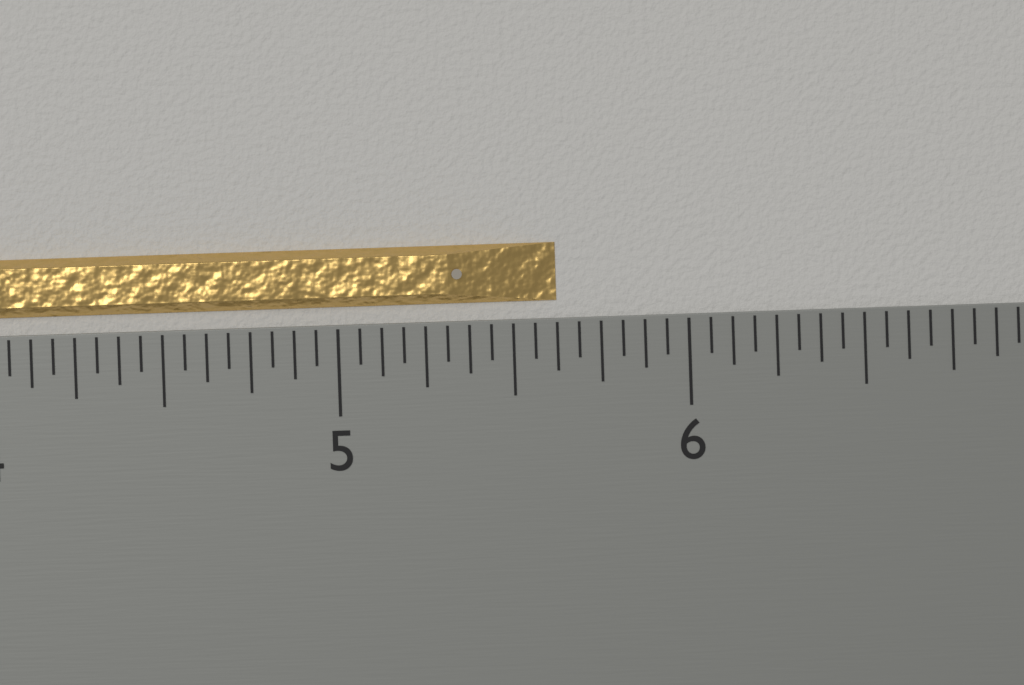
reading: 5.6250 inch
